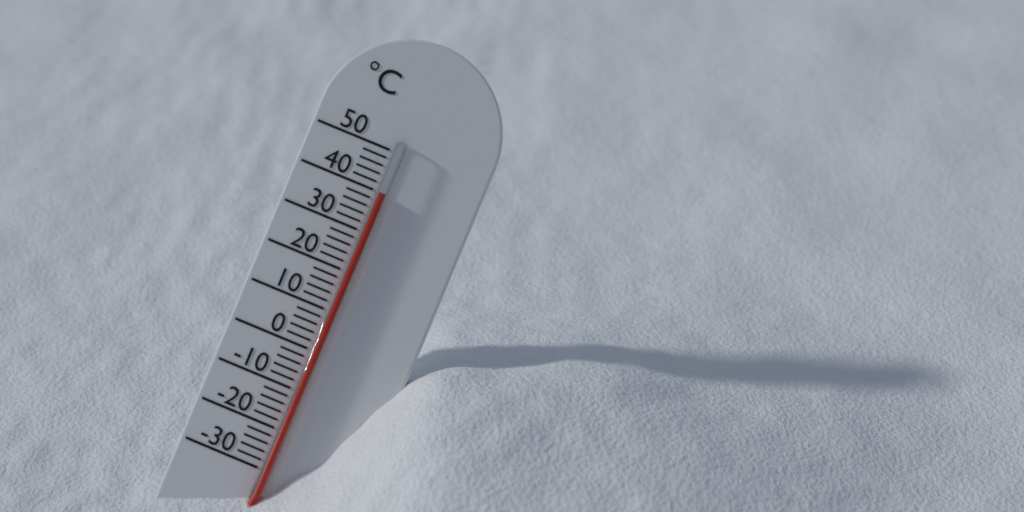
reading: 40 °C
